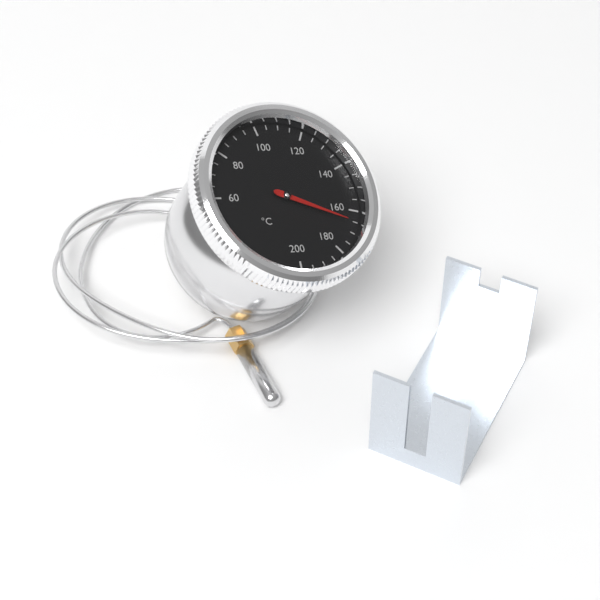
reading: 165 °C
